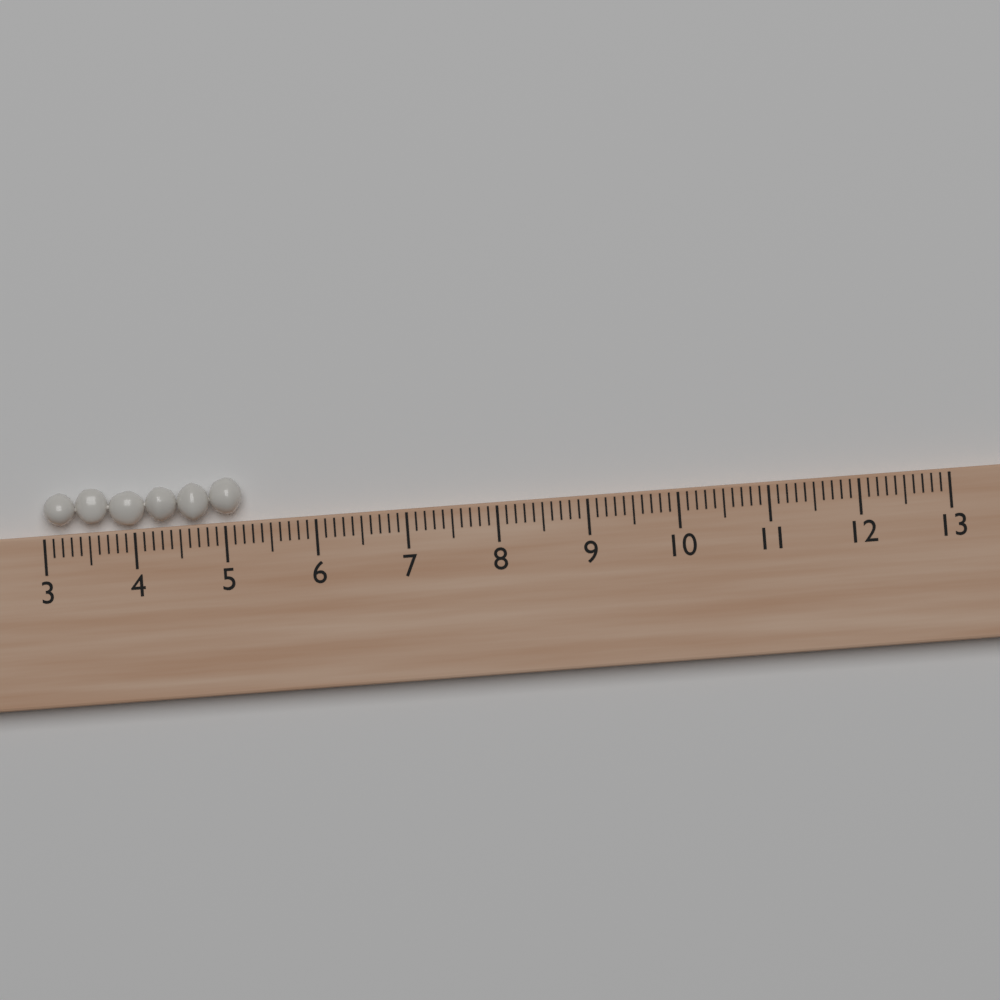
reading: 5.2 (no unit)
